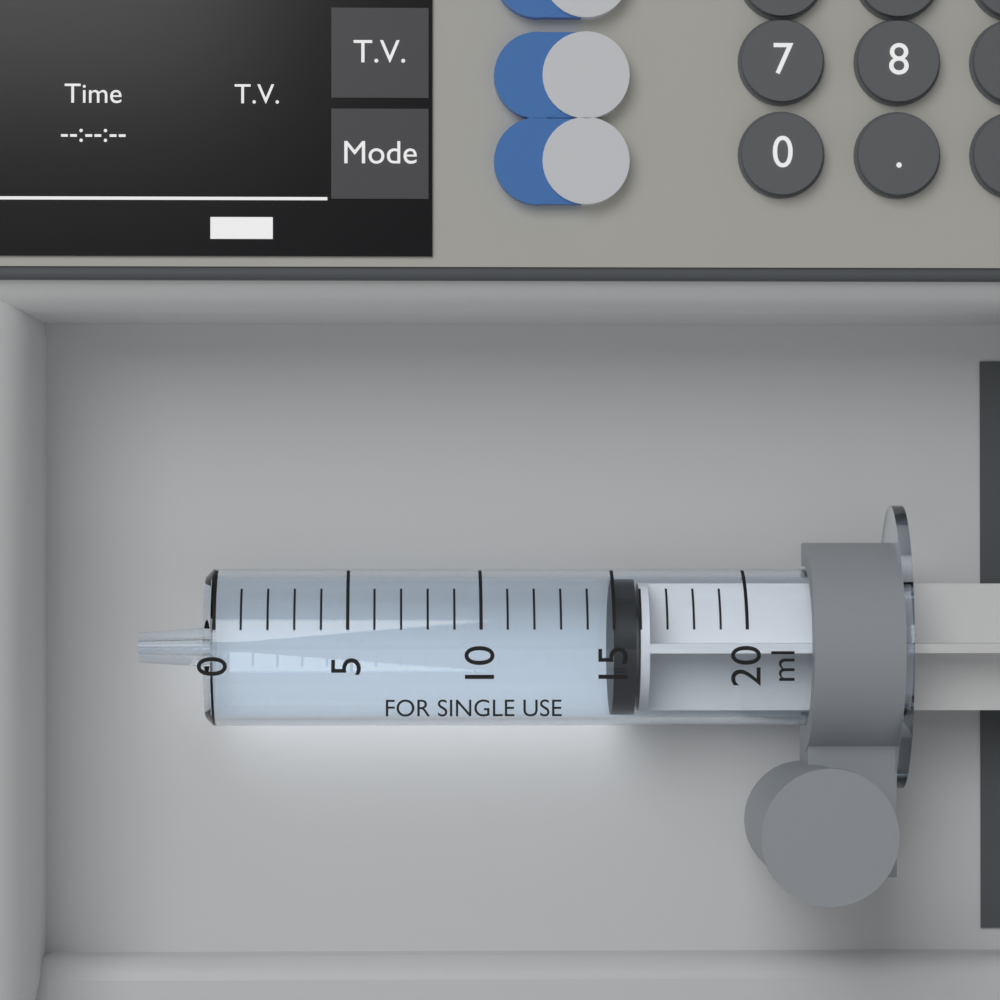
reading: 15 ml
